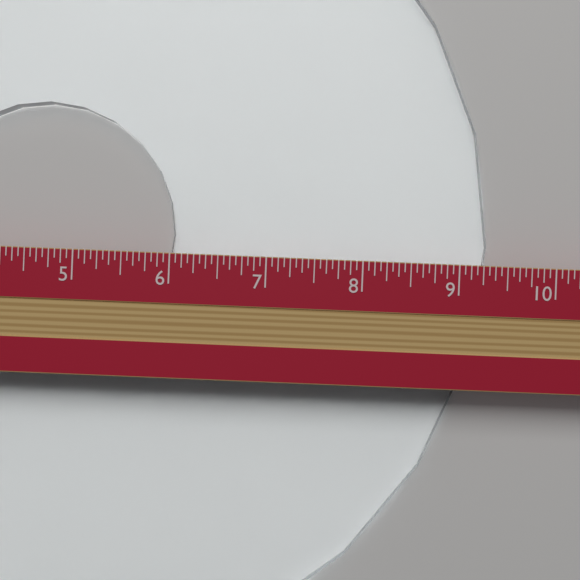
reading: 9.3125 in
